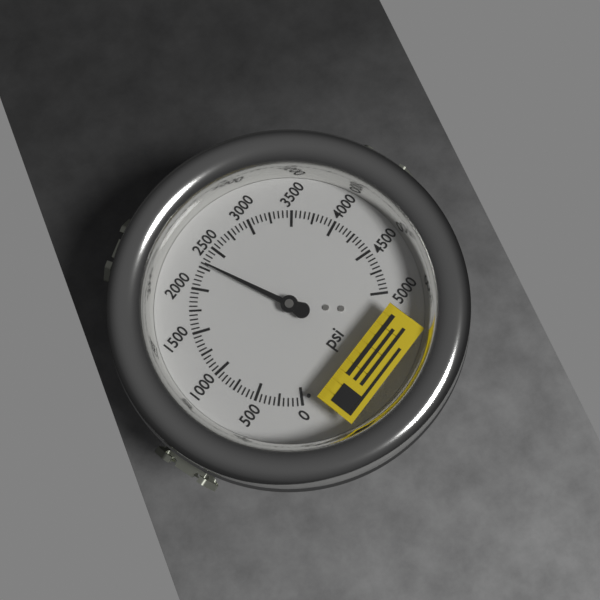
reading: 2300 psi
